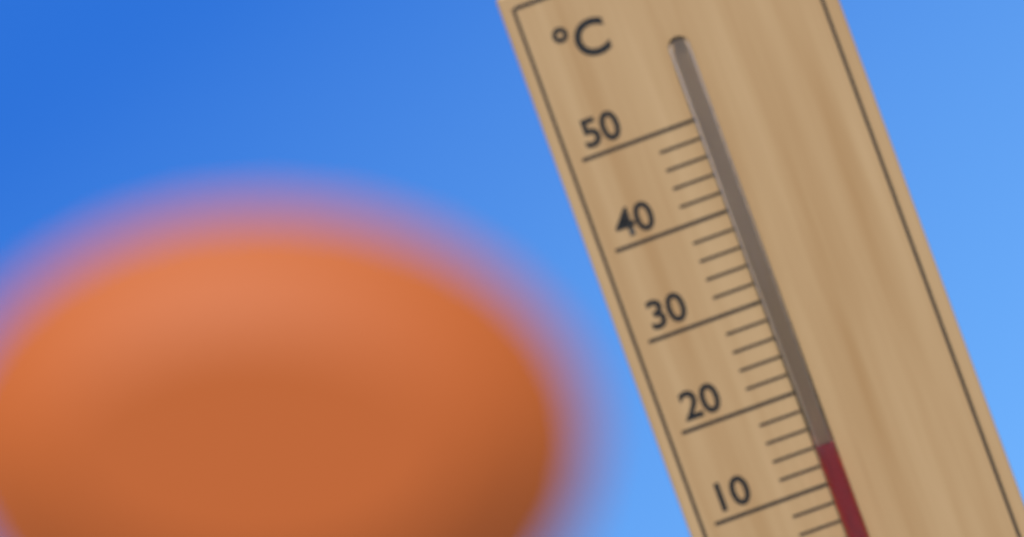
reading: 14 °C
